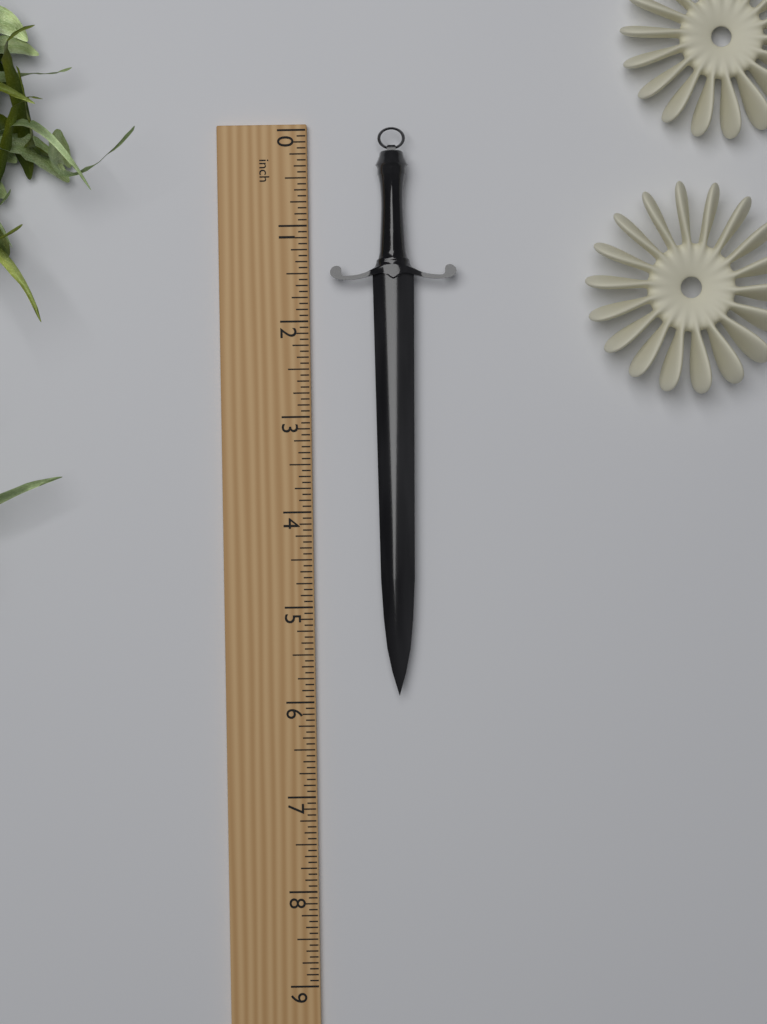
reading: 5.9375 inch
